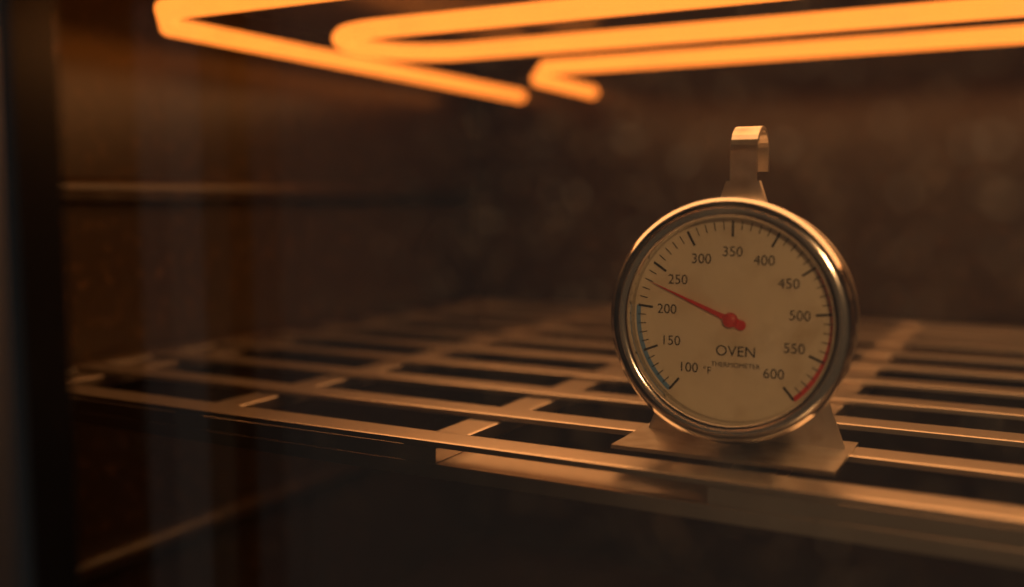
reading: 230 °F
